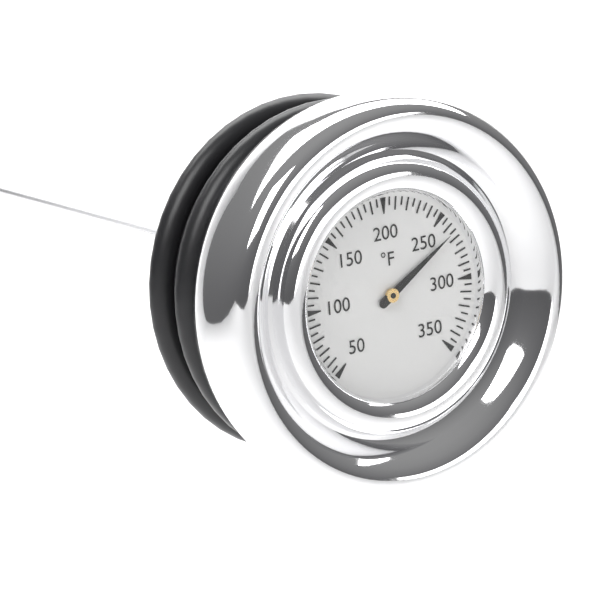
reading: 265 °F
